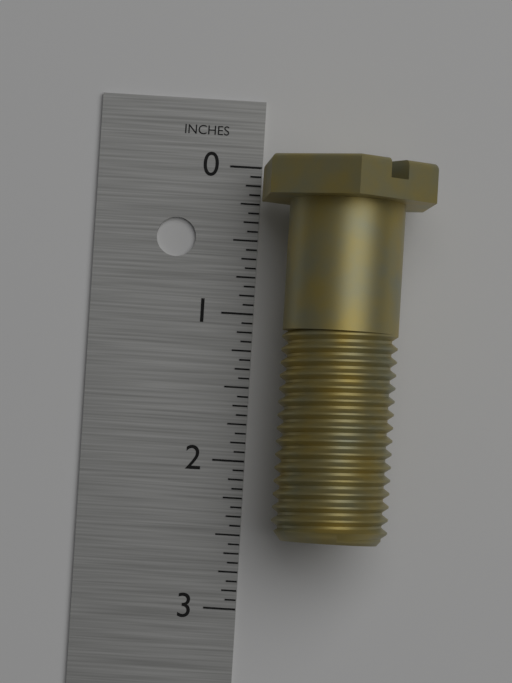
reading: 2.5000 in
